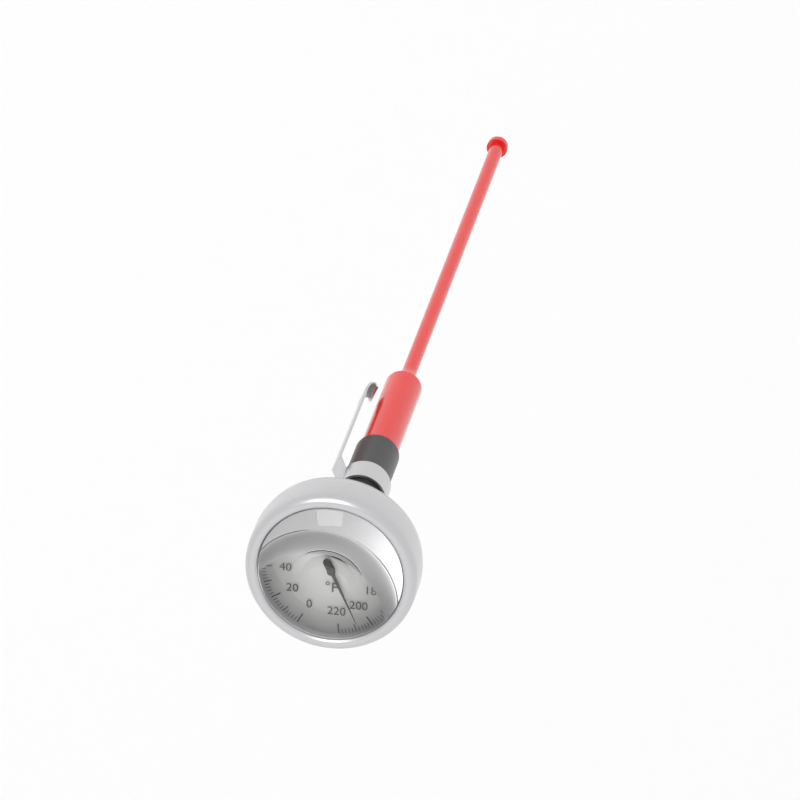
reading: 208 °F
